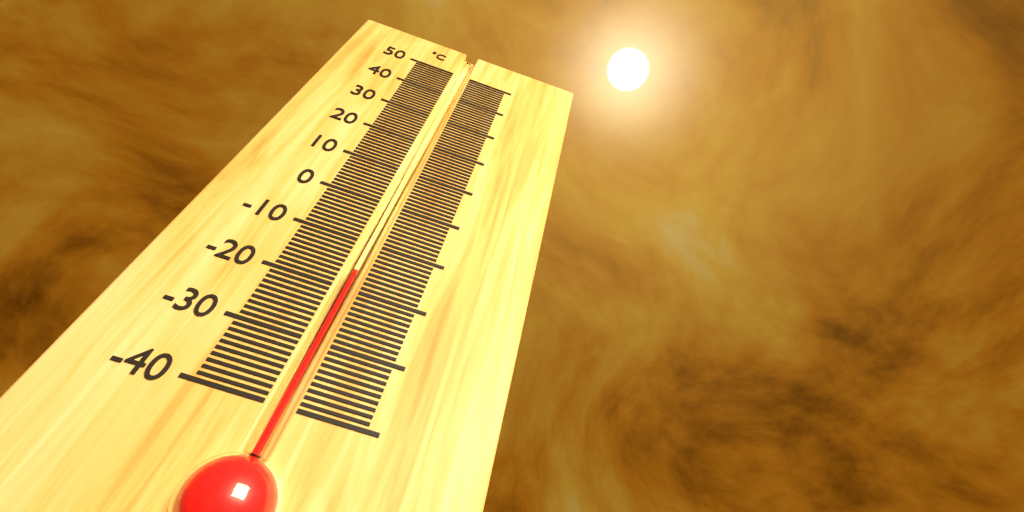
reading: -16 °C
